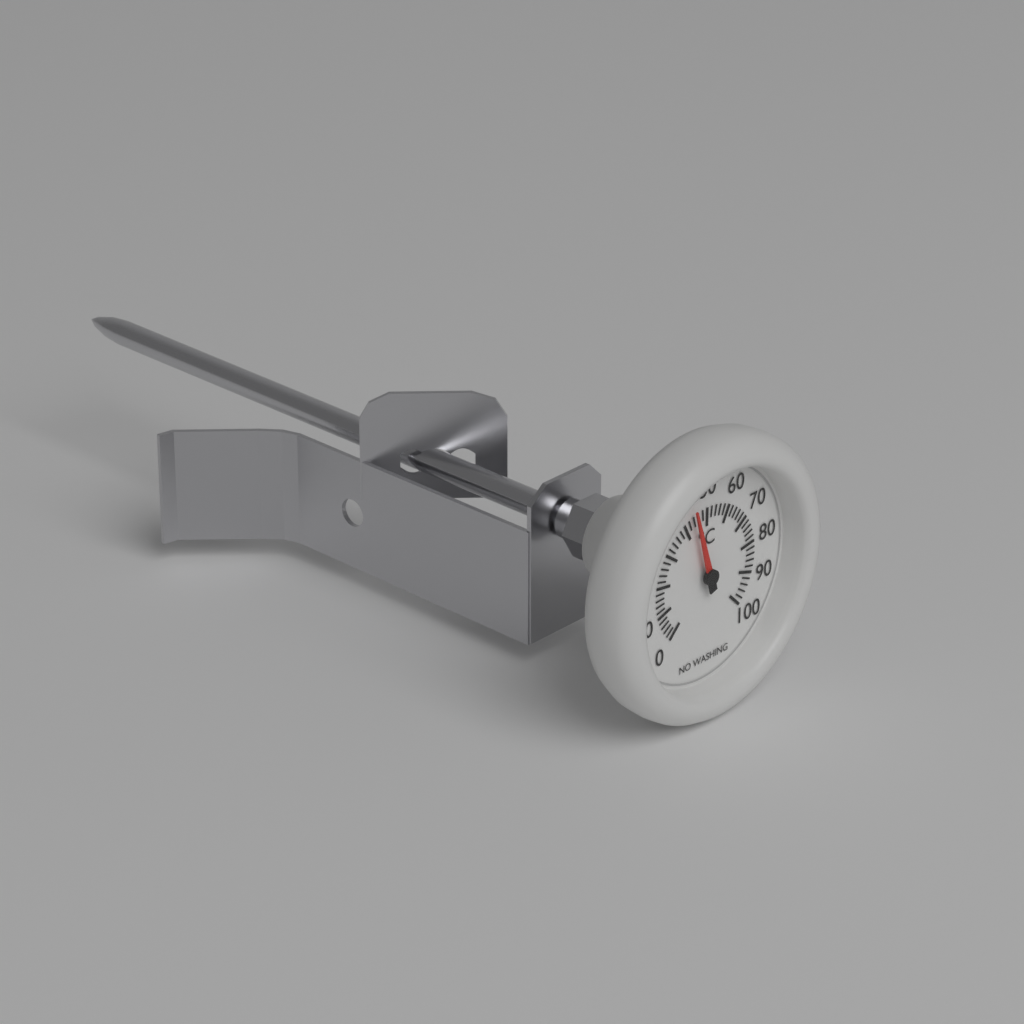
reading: 44 °C
